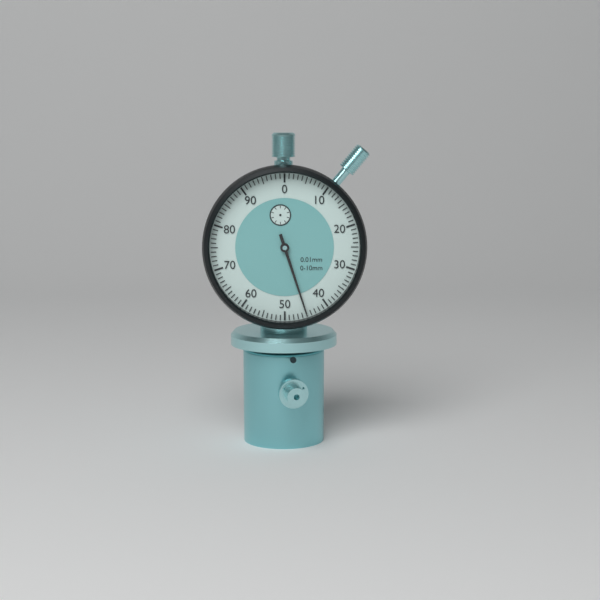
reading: 0.45 mm
